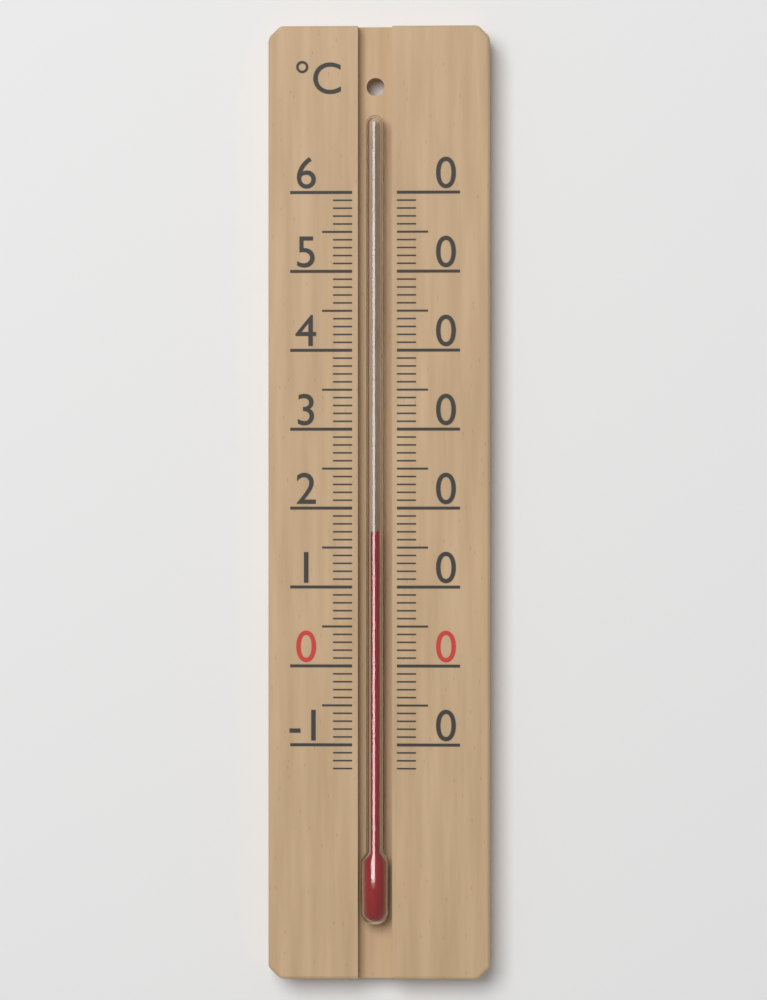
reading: 17 °C
